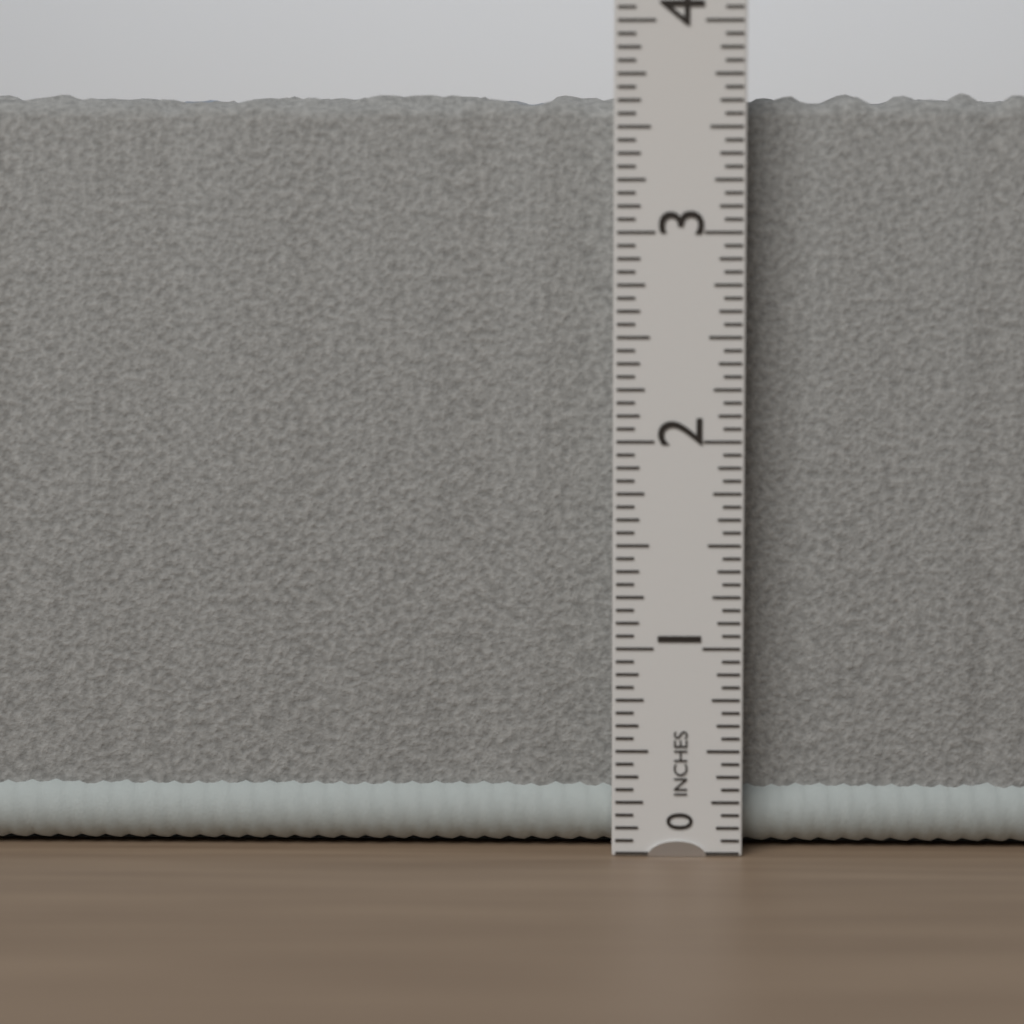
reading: 3.6875 in
